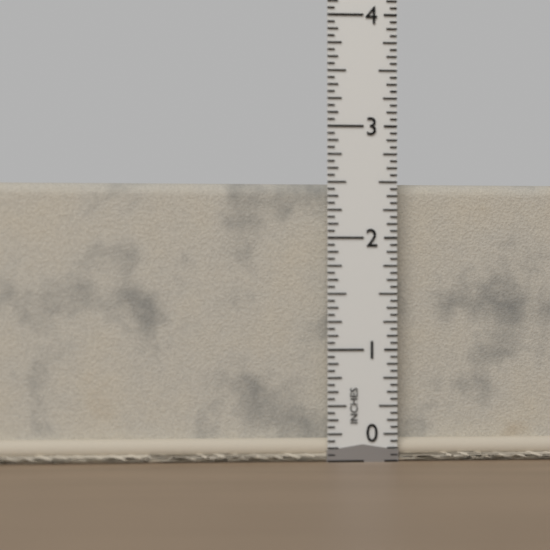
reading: 2.5000 in
